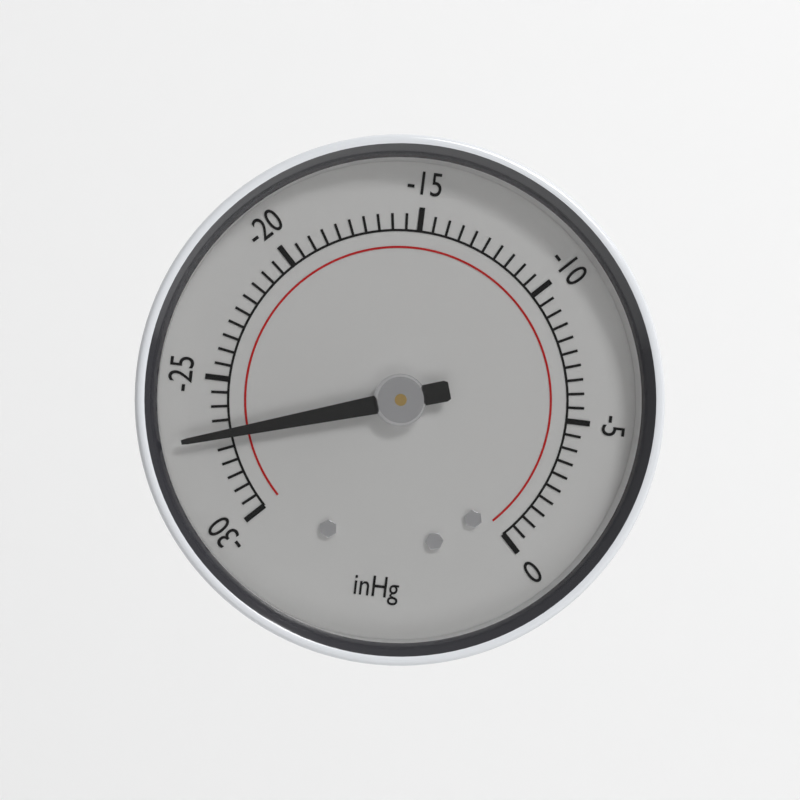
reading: -27.0 inHg
